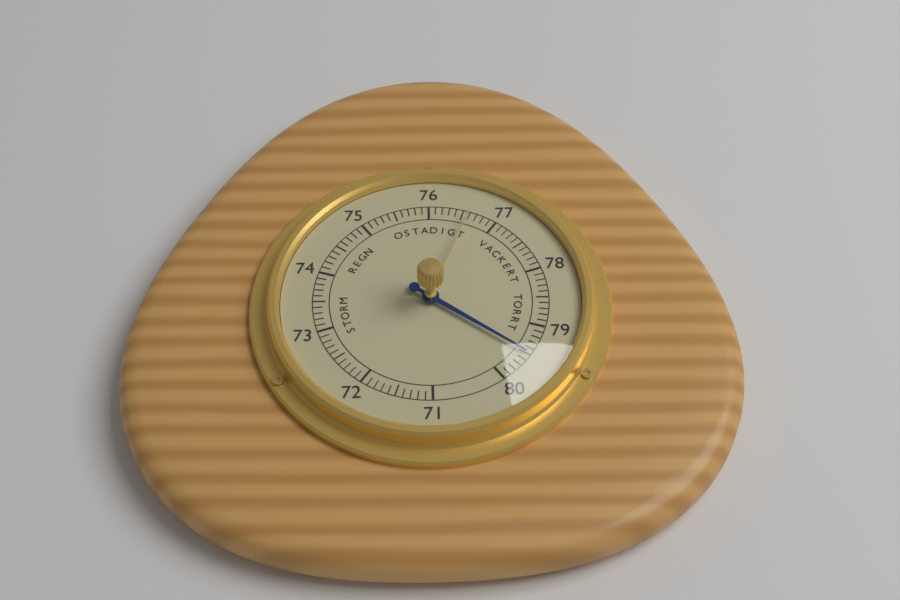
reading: 79.5 (no unit)
